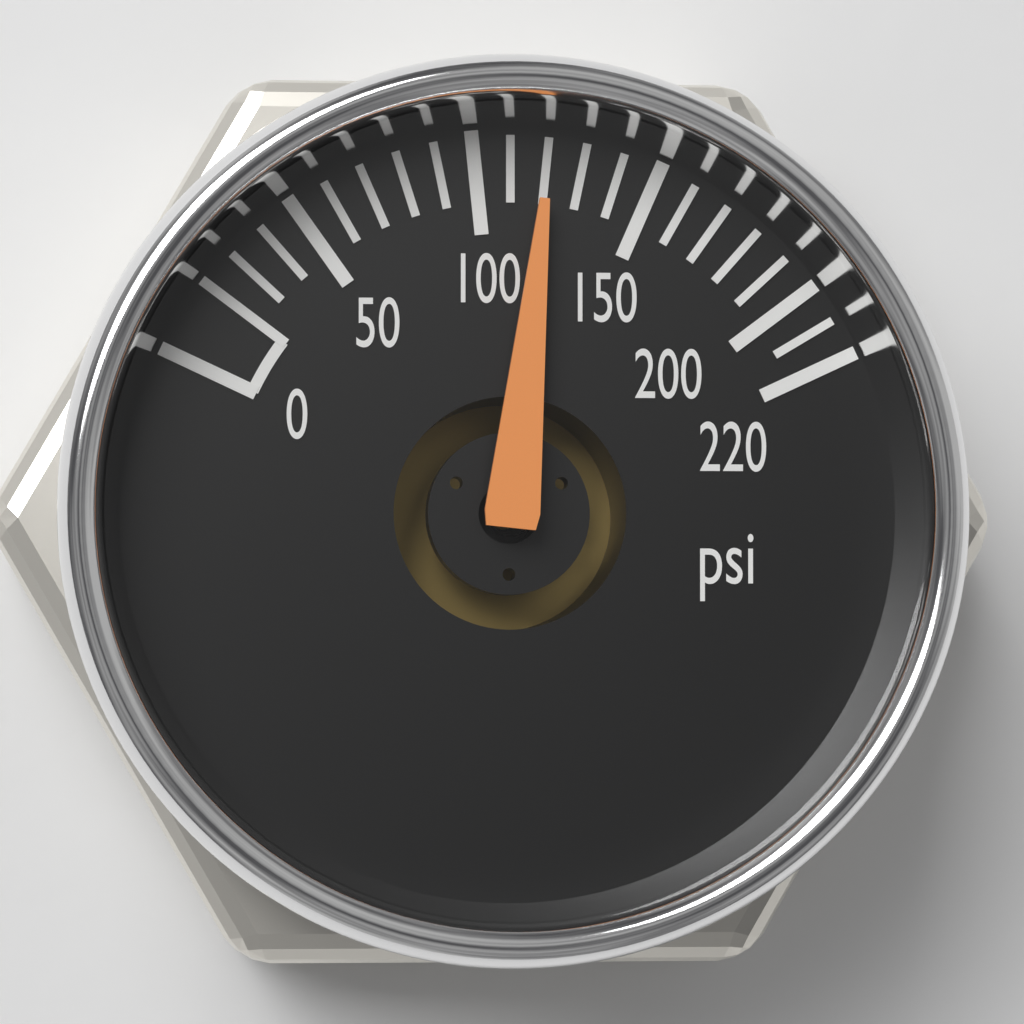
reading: 120 psi
